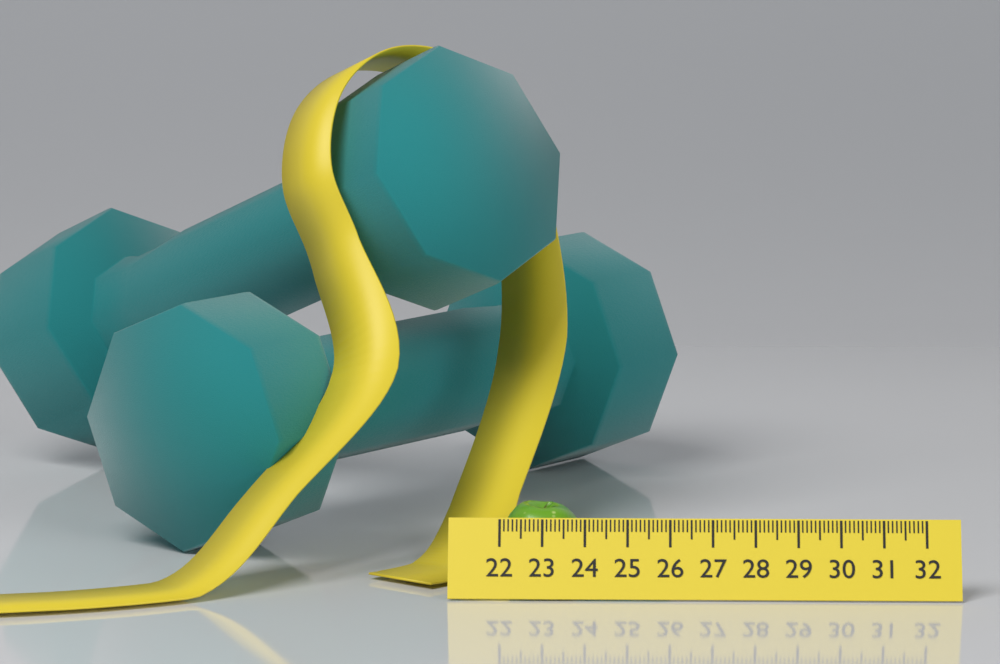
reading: 24.0 (no unit)
